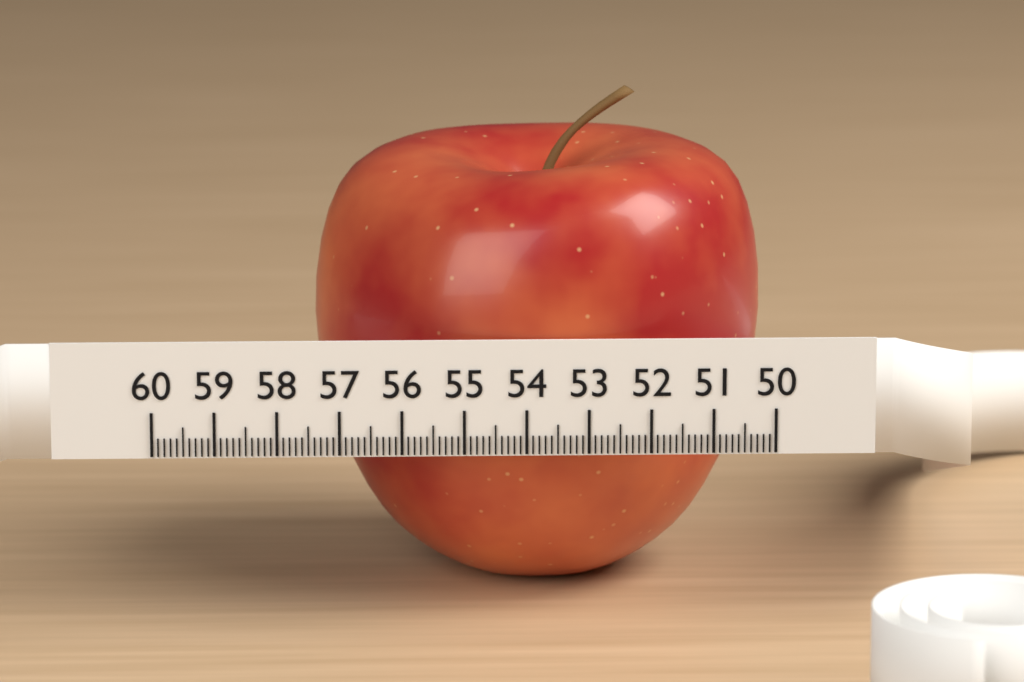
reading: 57.4 (no unit)
